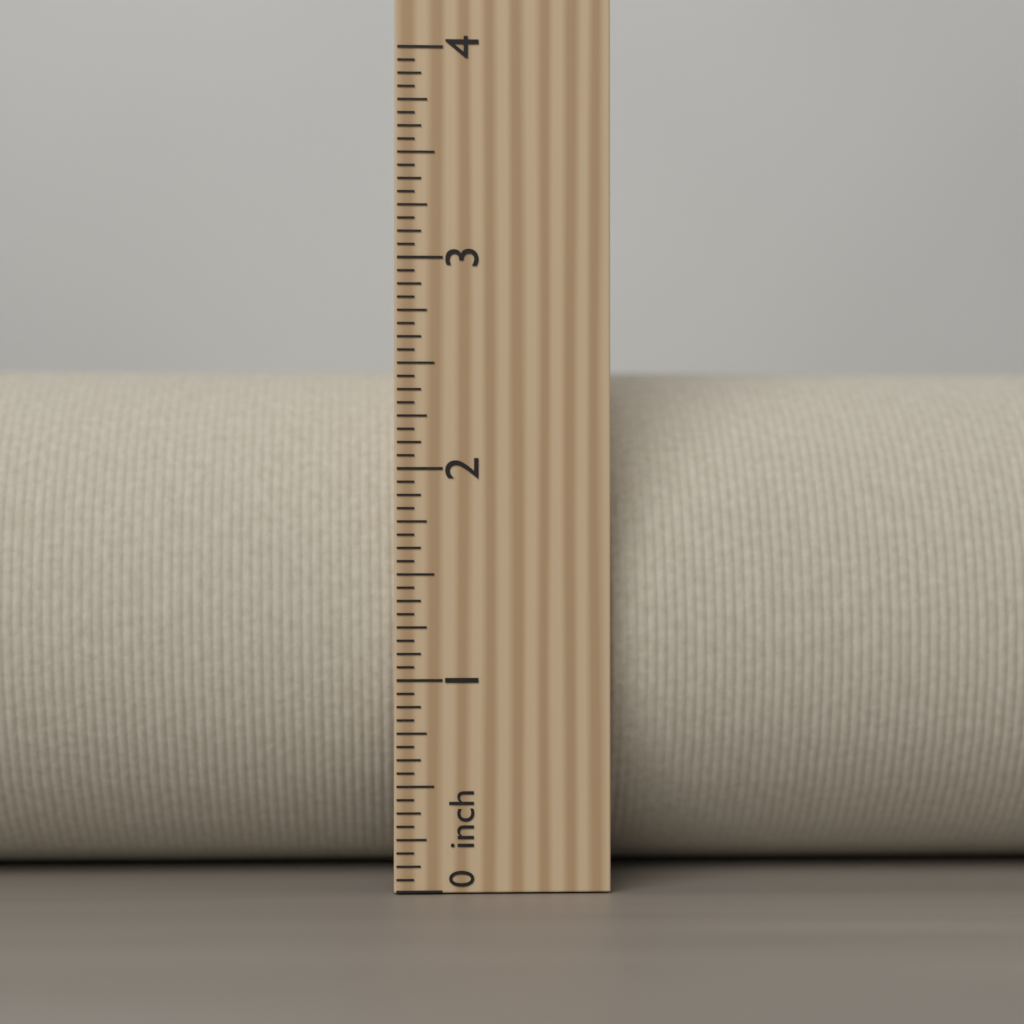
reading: 2.5625 inch
